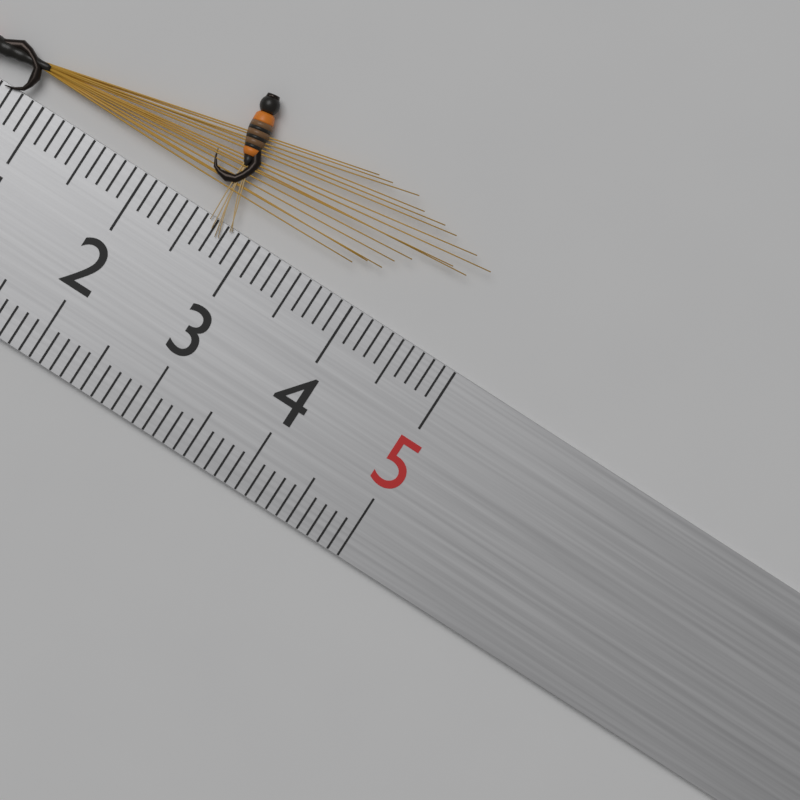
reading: 4.8 cm
